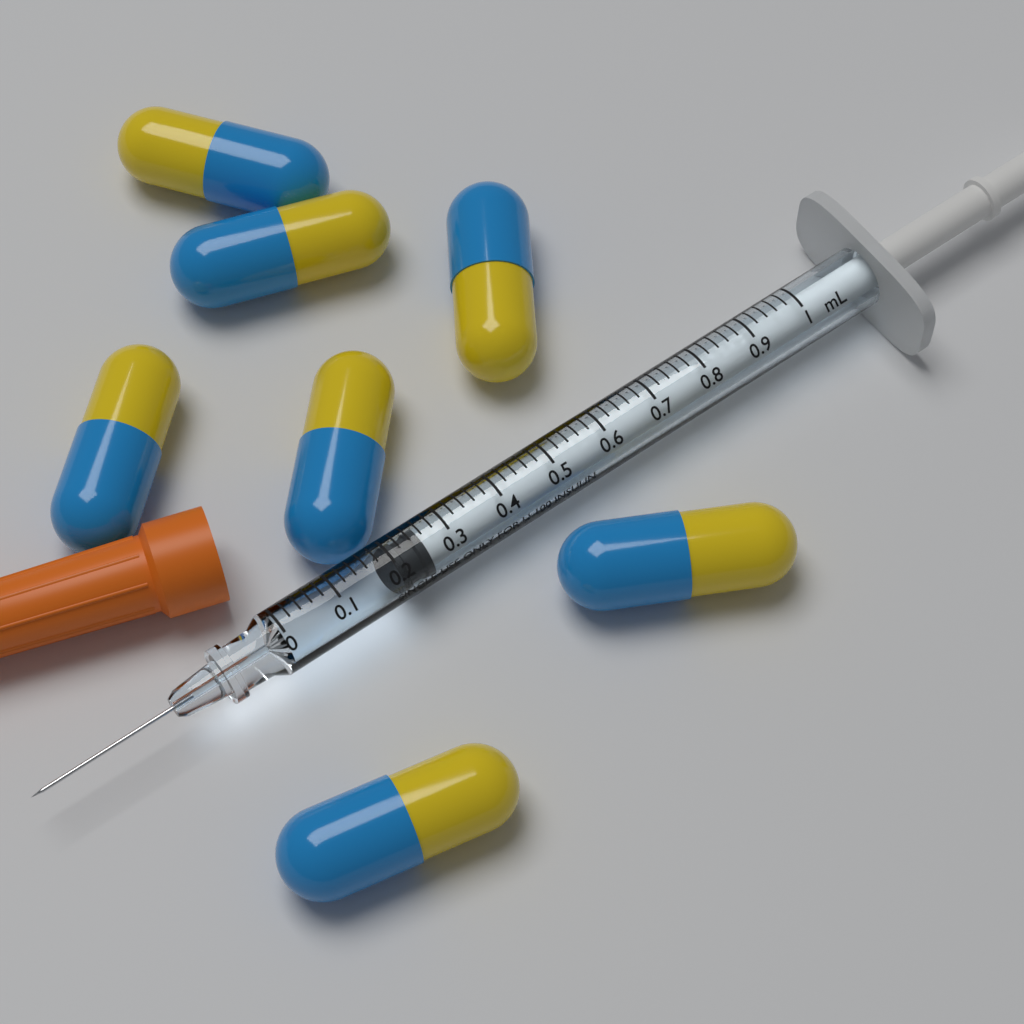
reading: 0.20 mL
